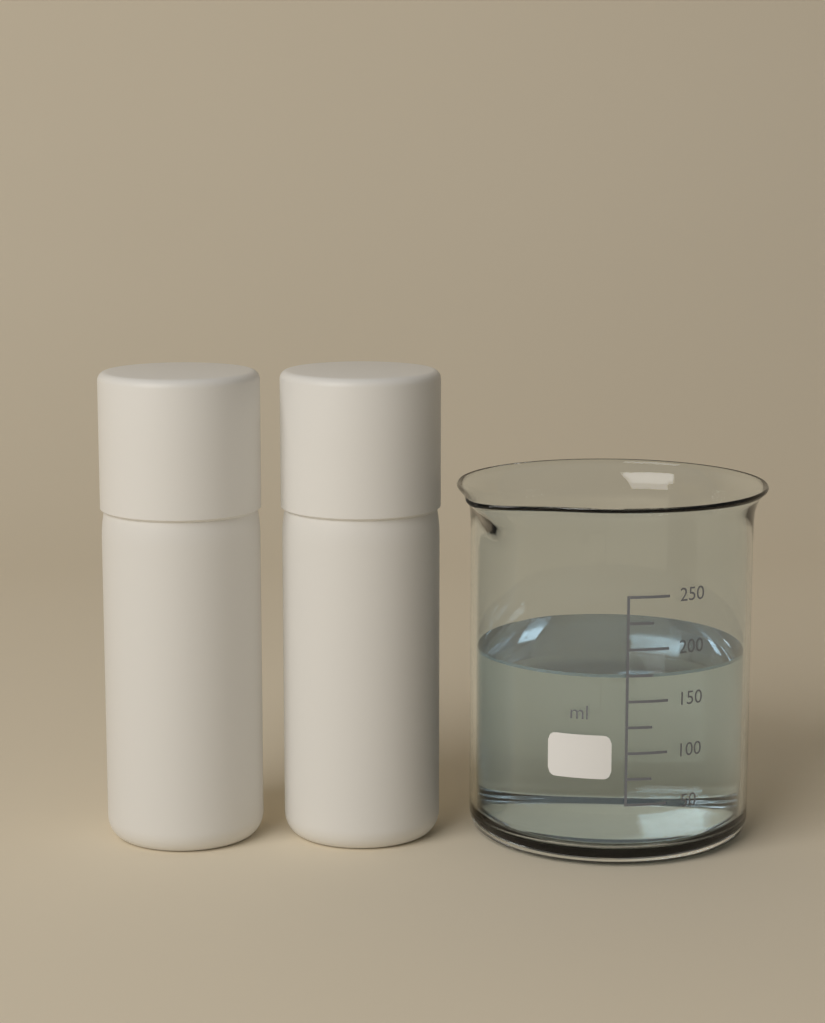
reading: 175 ml
